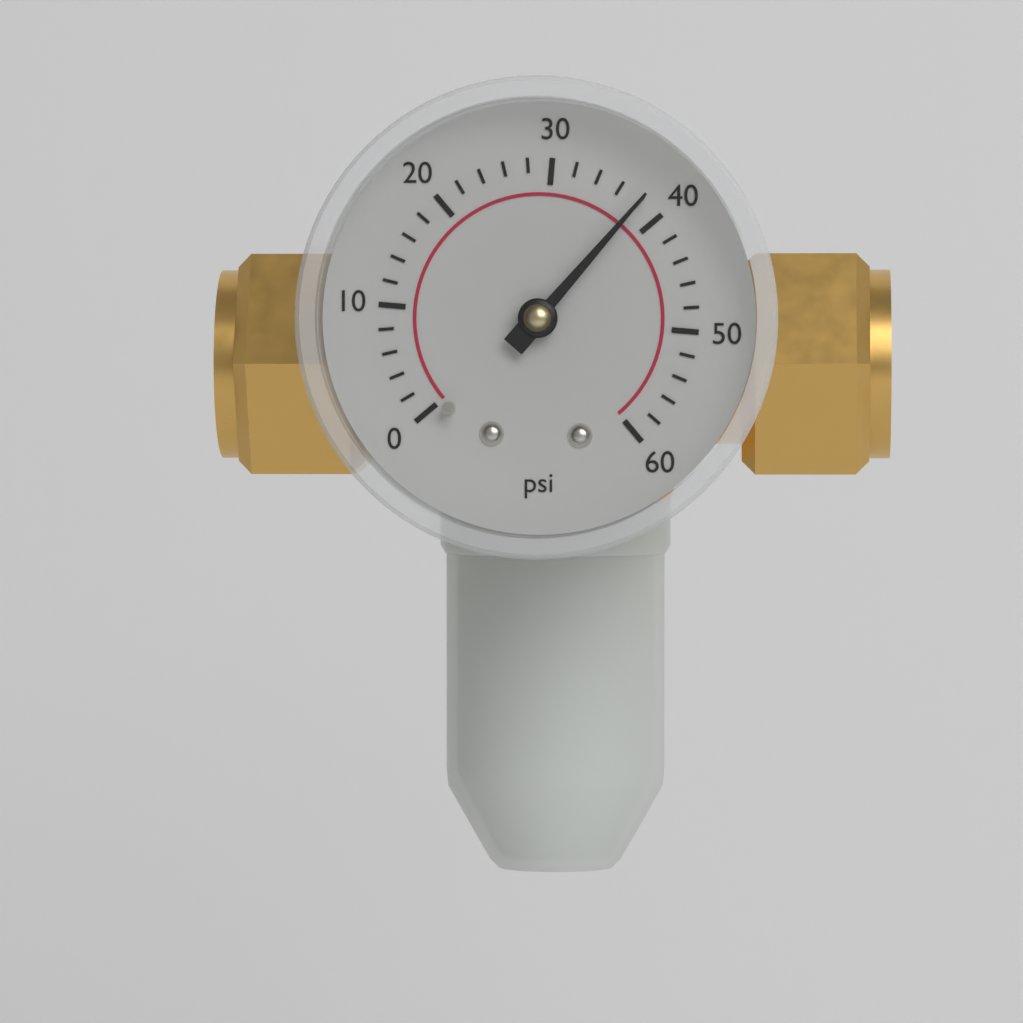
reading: 38 psi
